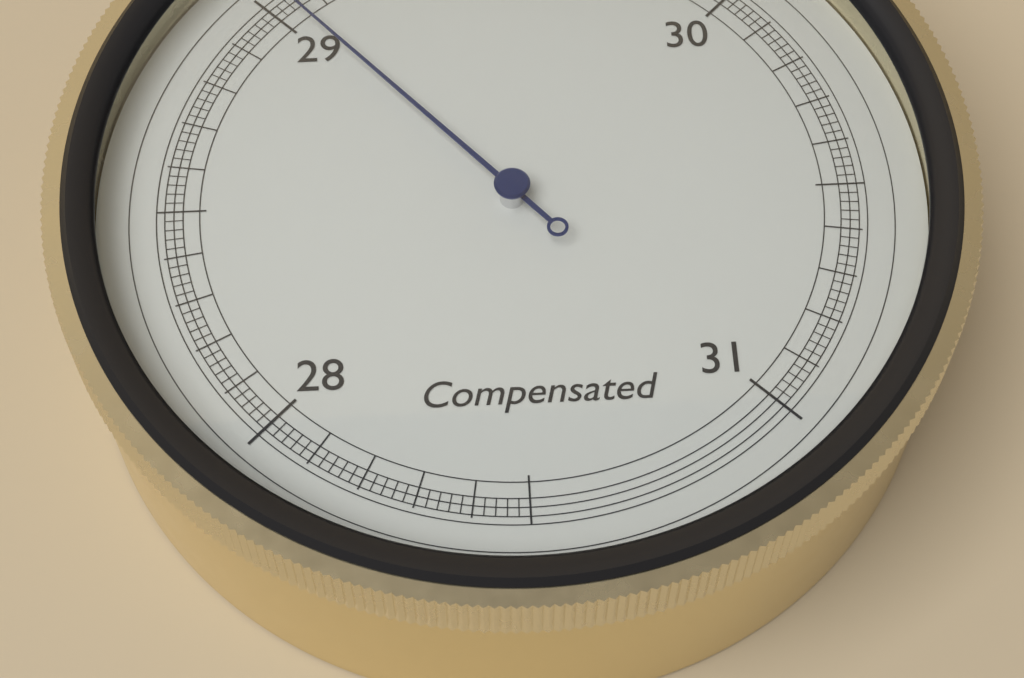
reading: 29.04 inHg
